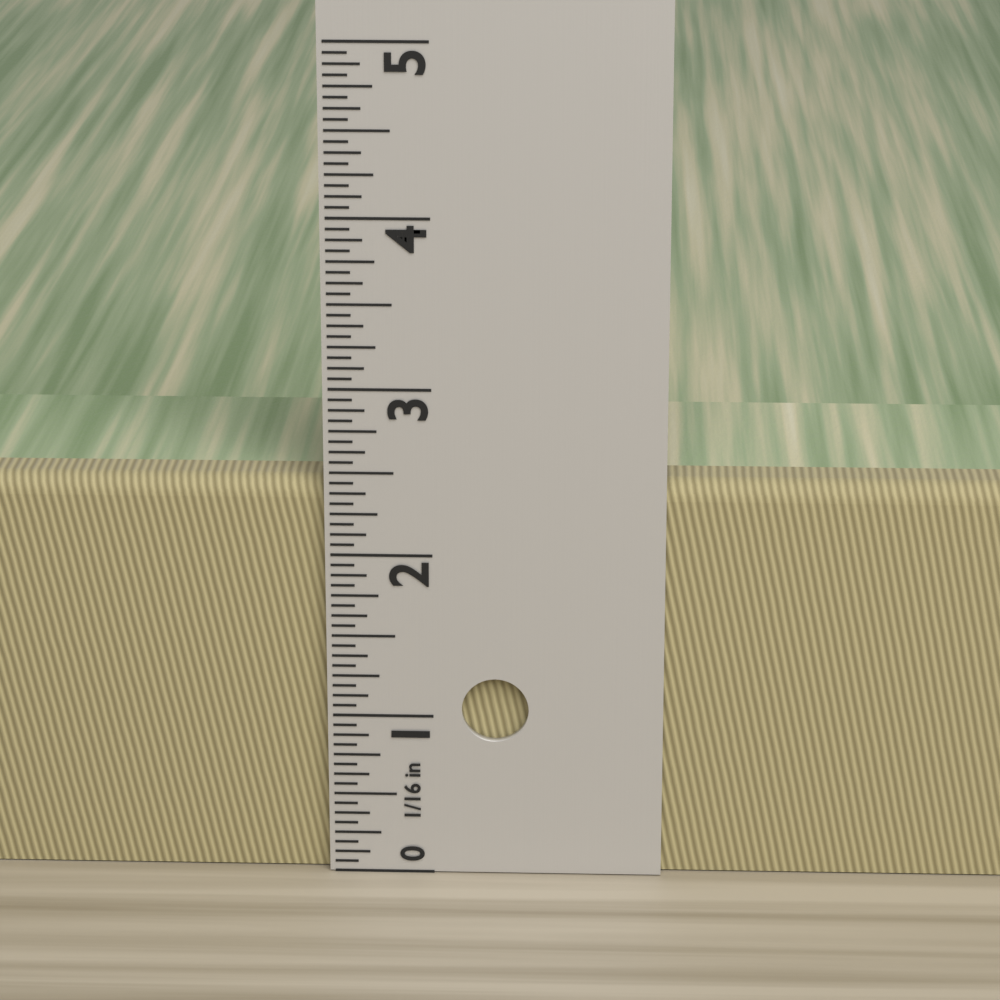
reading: 2.4375 in
